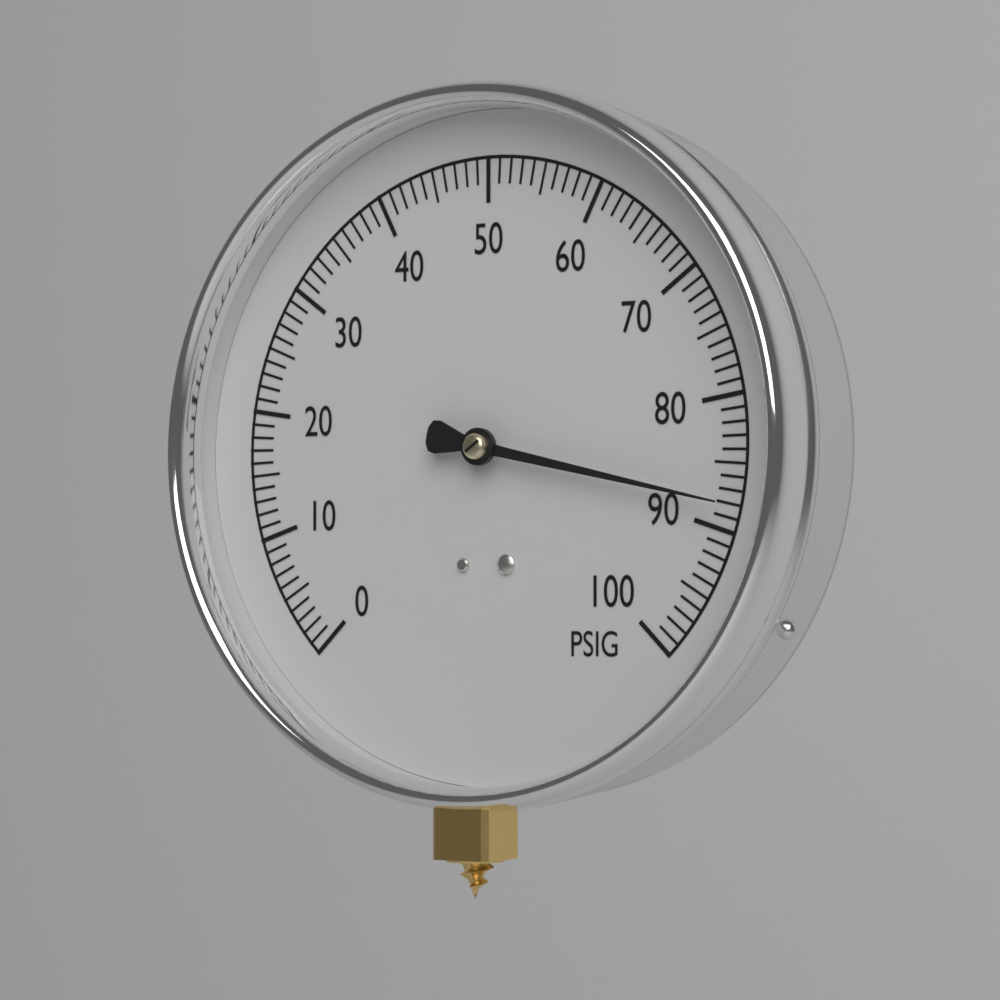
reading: 88 PSIG
